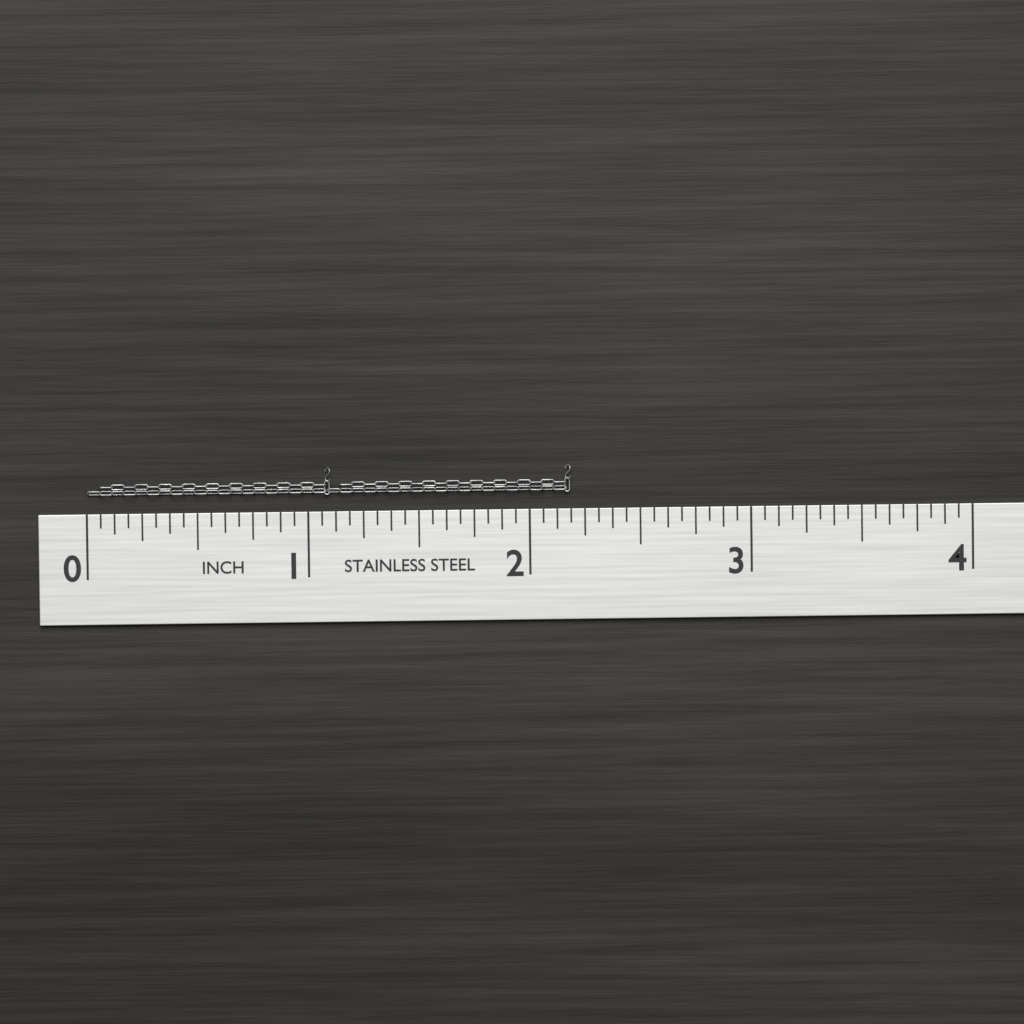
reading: 2.1875 in
